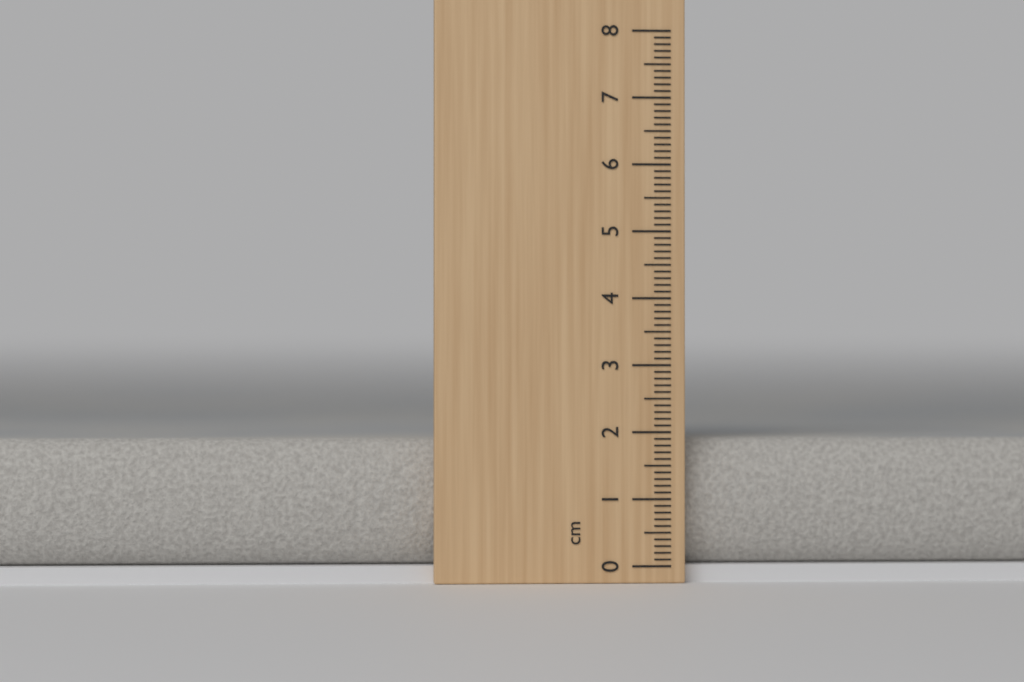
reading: 1.9 cm
